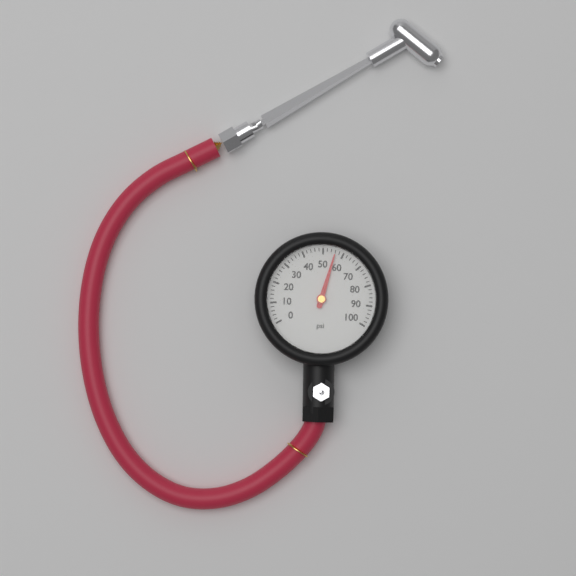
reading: 56 psi
